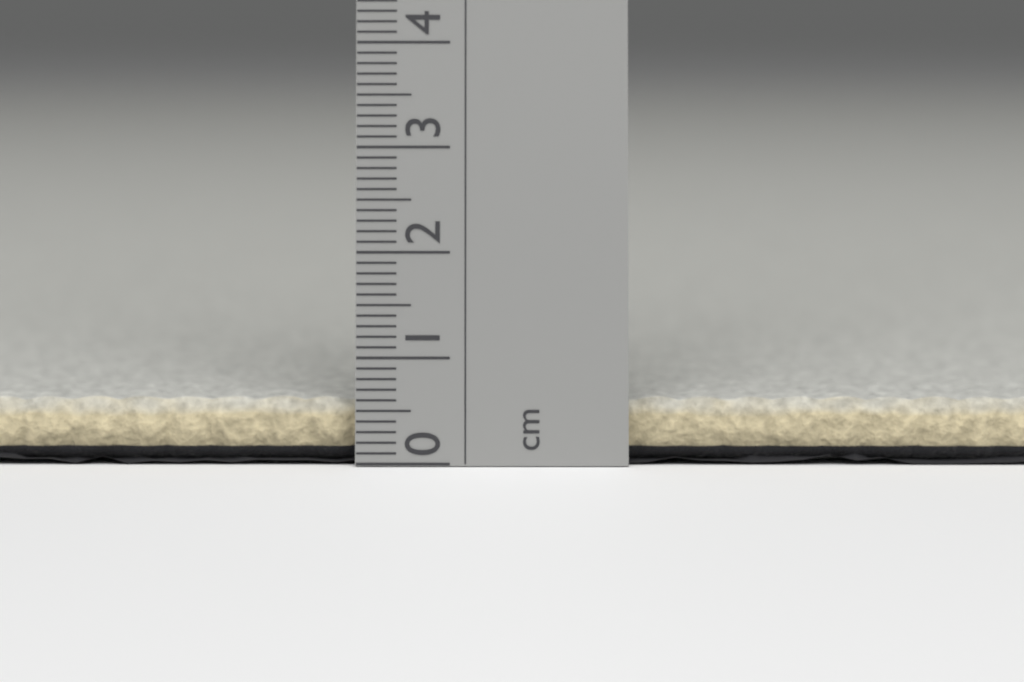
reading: 0.6 cm
